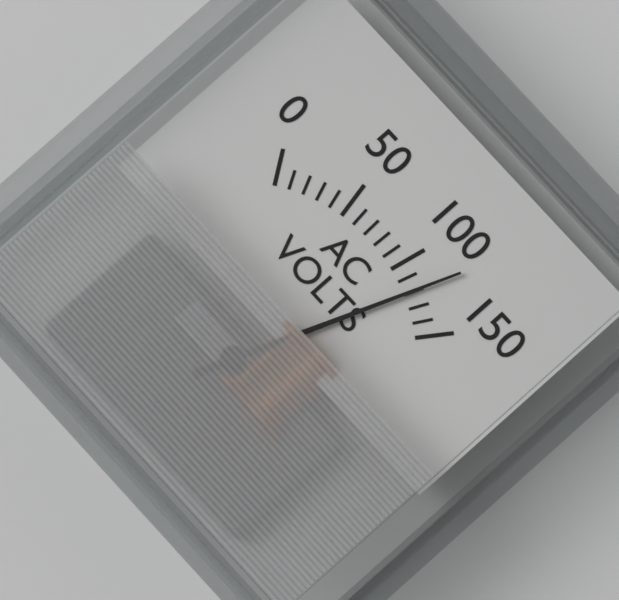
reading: 120 V
